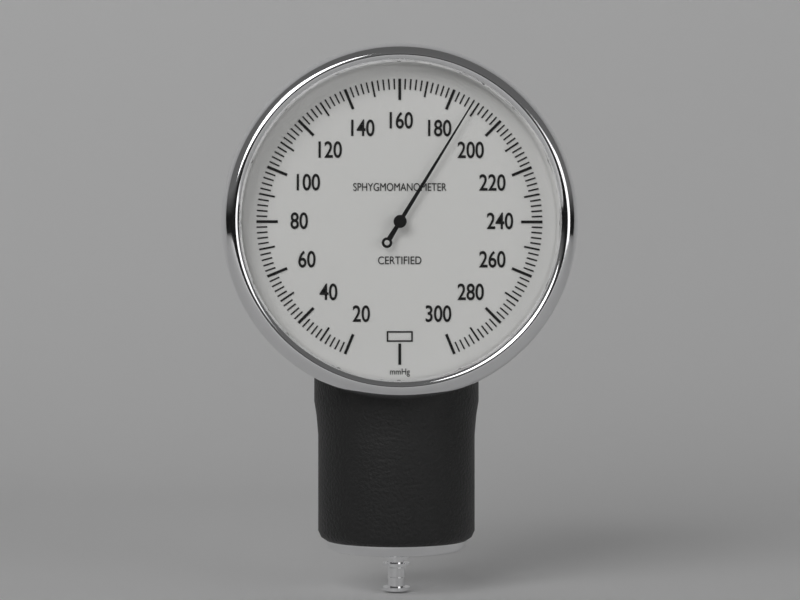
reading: 188 mmHg
